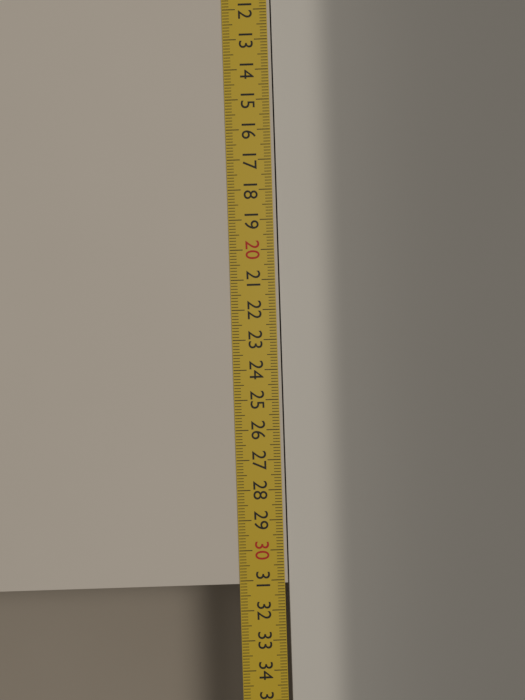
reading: 31.1 cm
